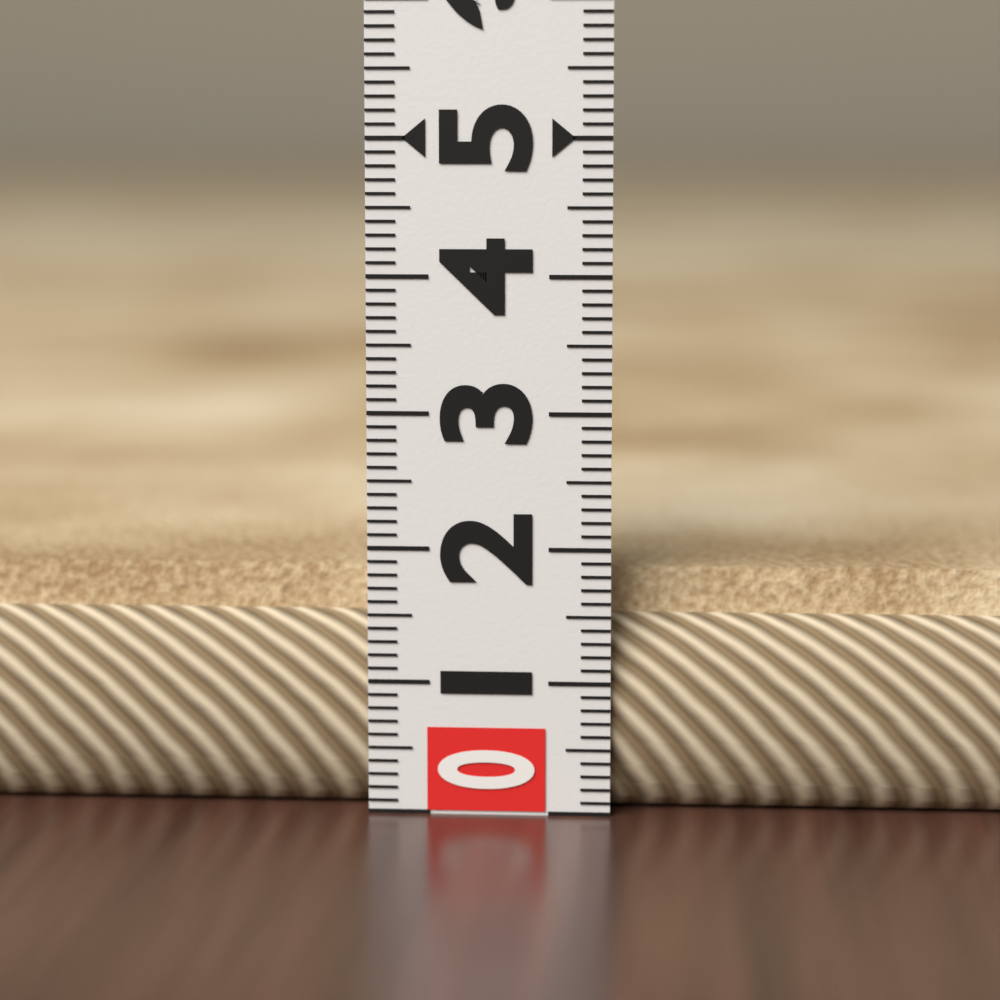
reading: 1.8 (no unit)
